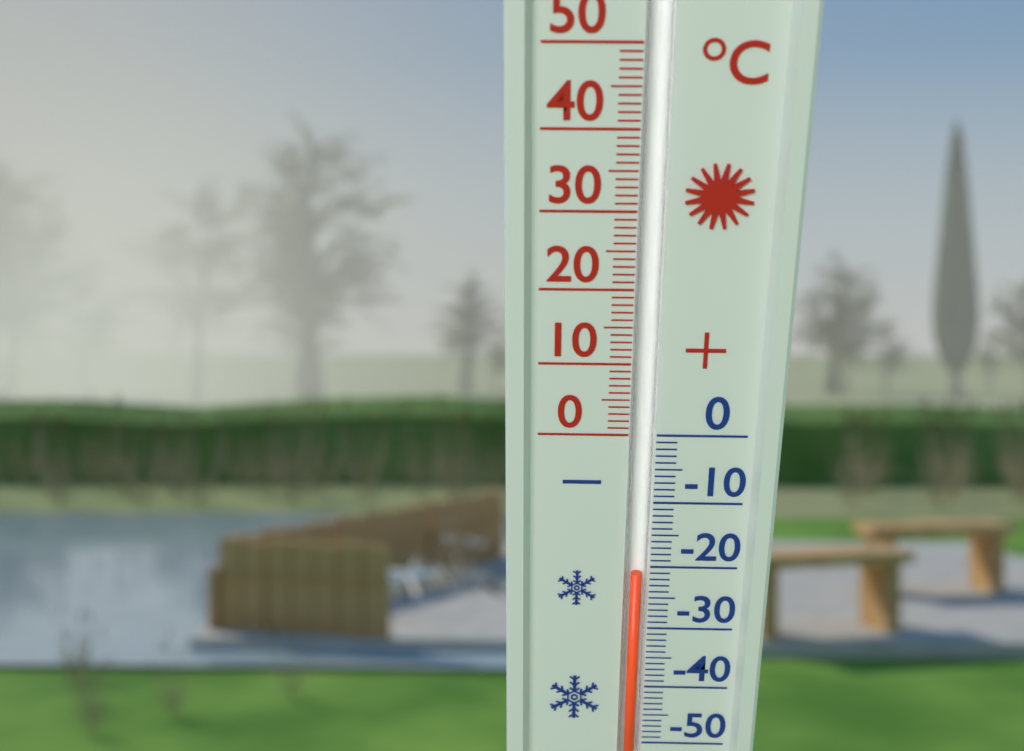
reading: -21 °C
